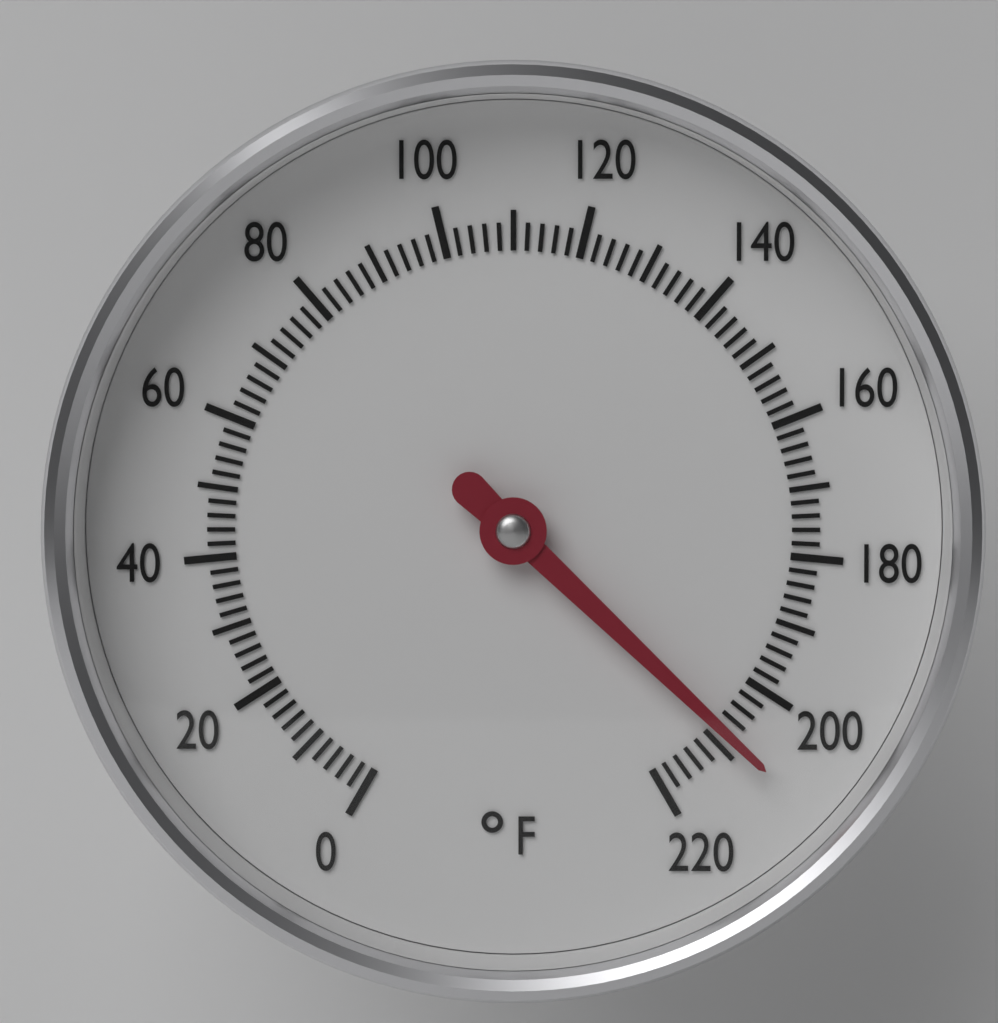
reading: 208 °F
